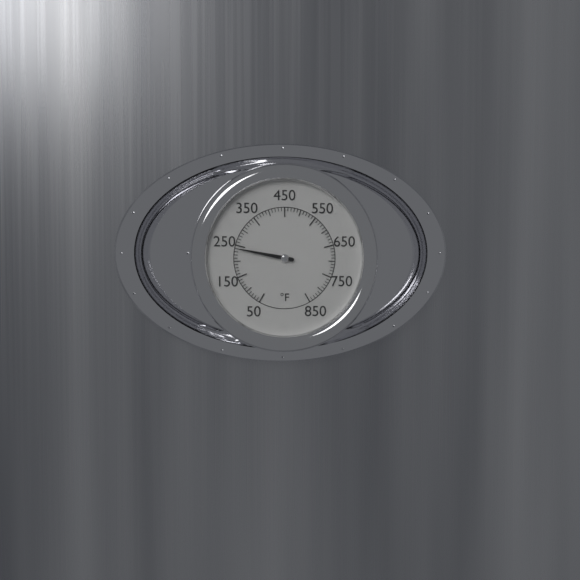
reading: 240 °F
